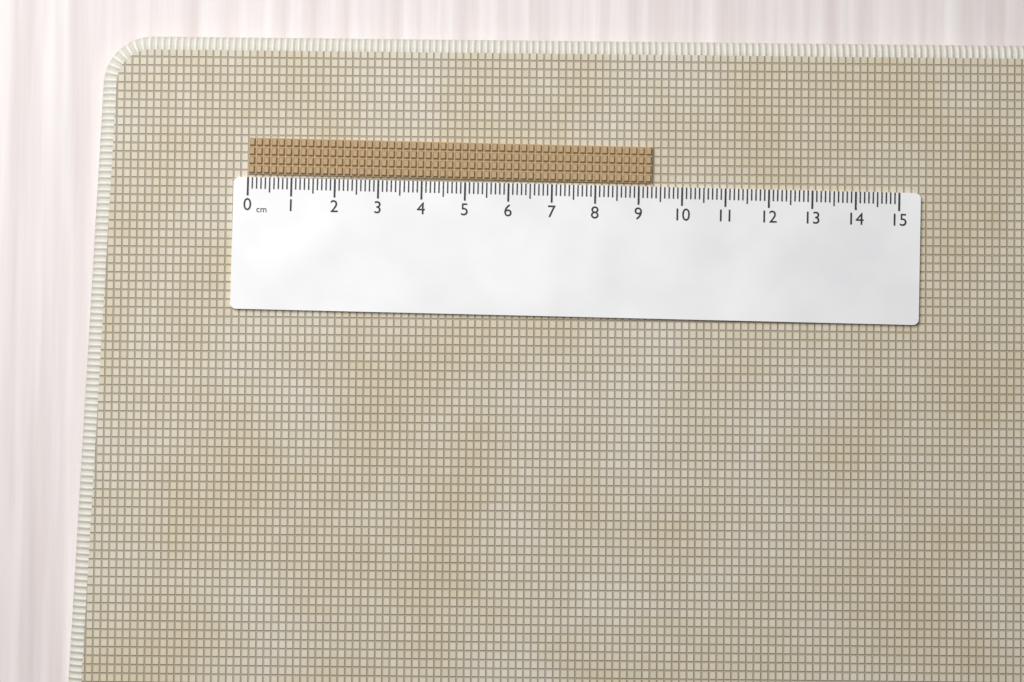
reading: 9.3 cm
